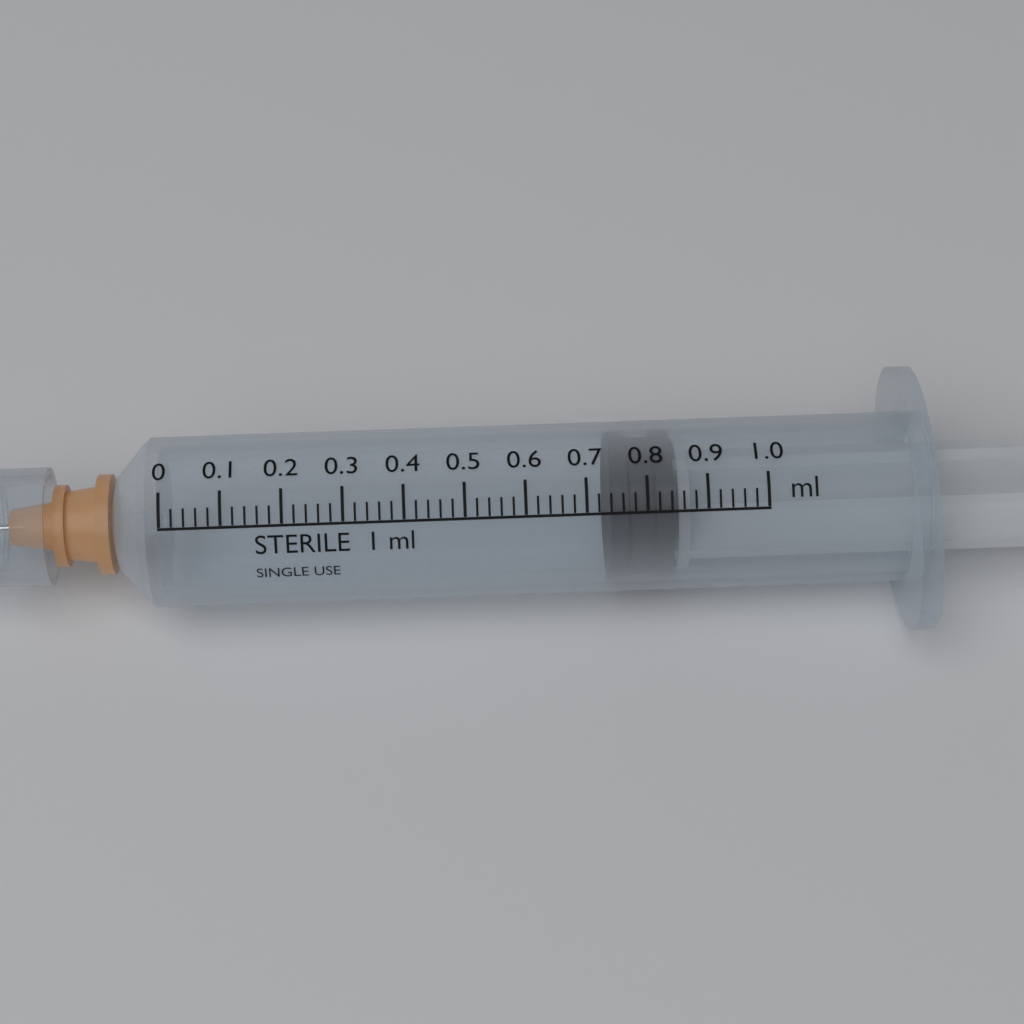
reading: 0.74 ml
